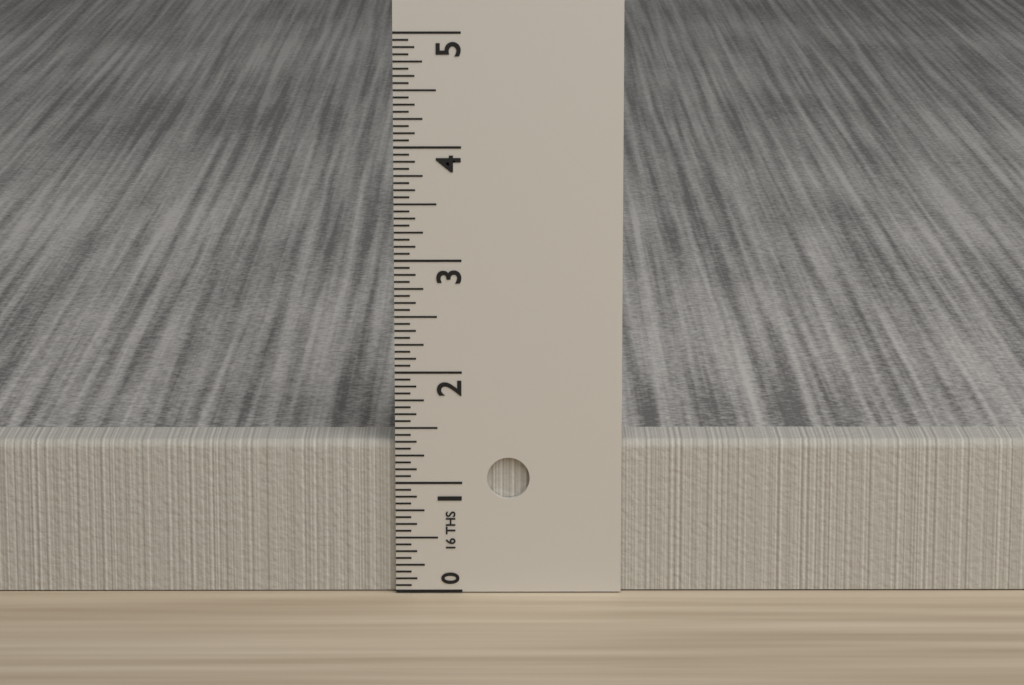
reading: 1.3750 in
